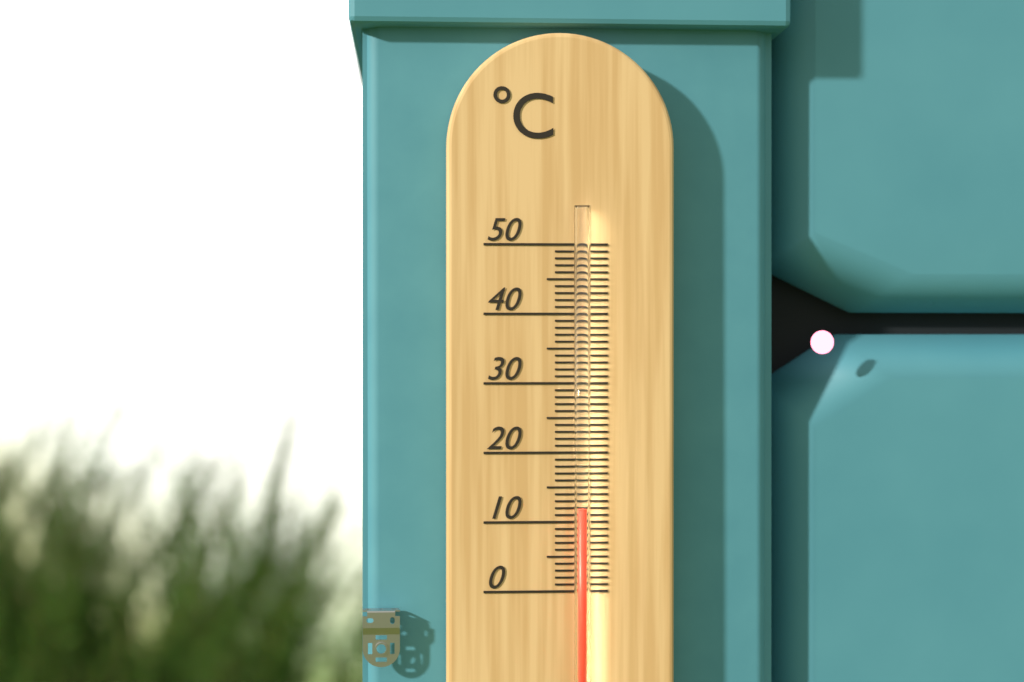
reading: 12 °C
